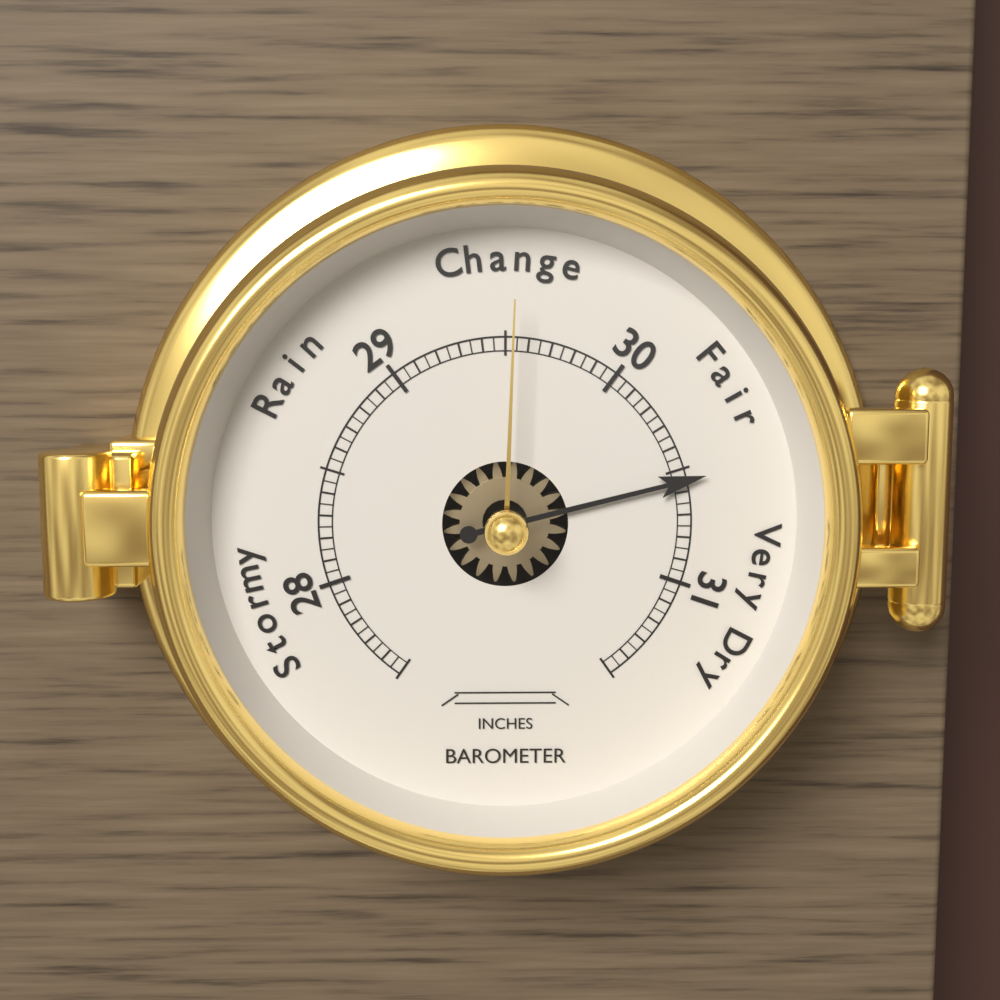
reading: 30.55 inches
